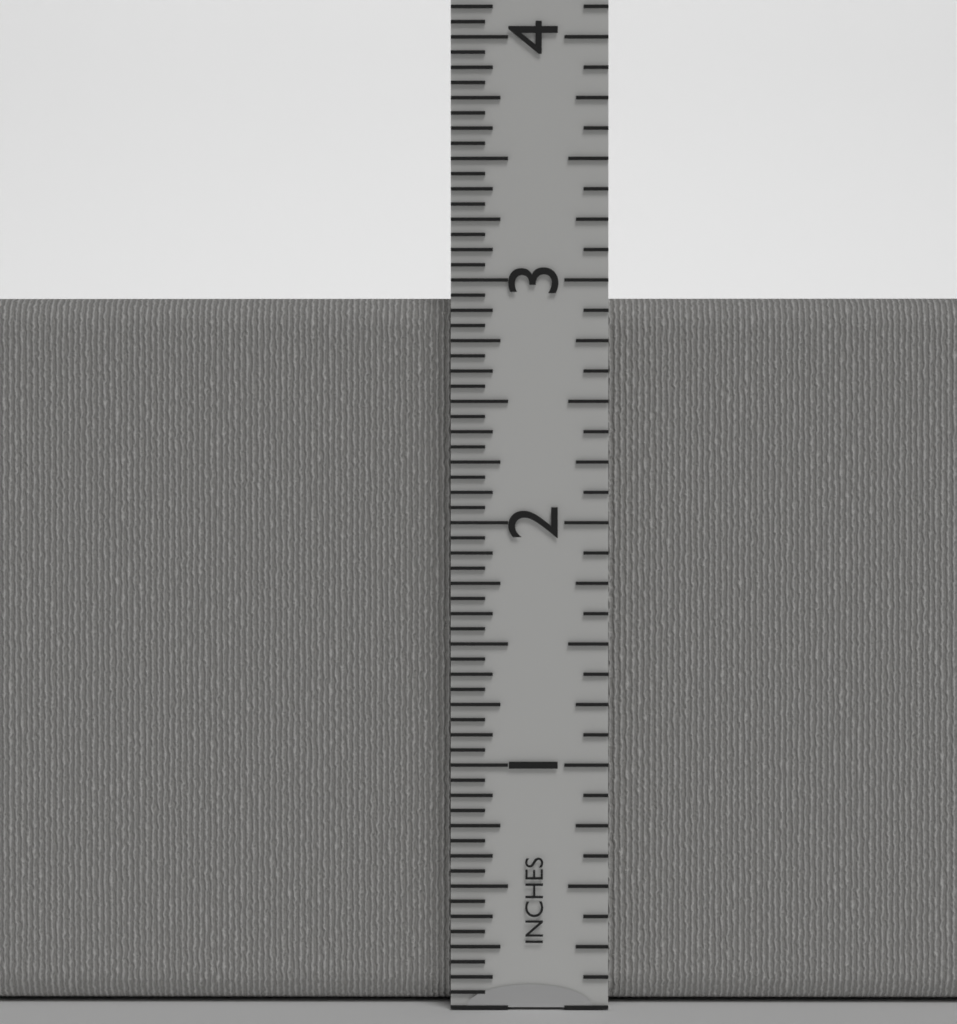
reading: 2.9375 in
